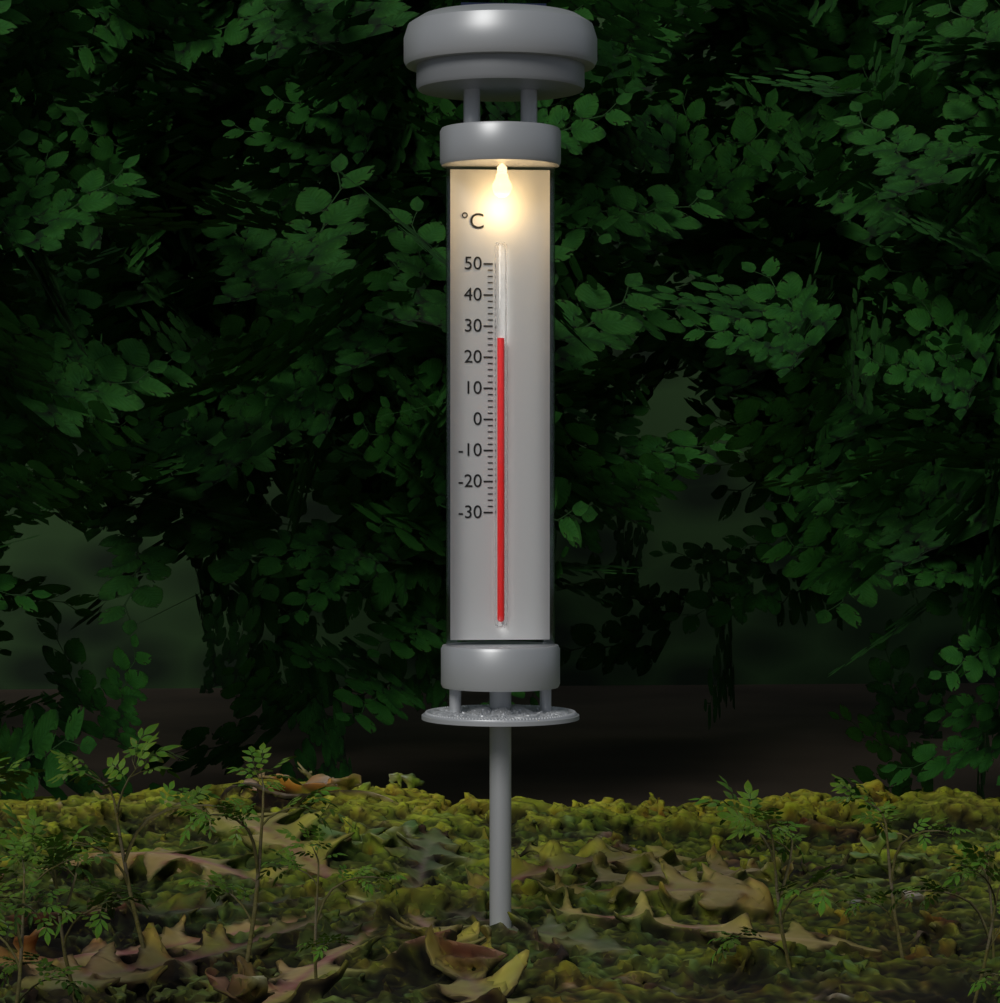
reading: 26 °C
